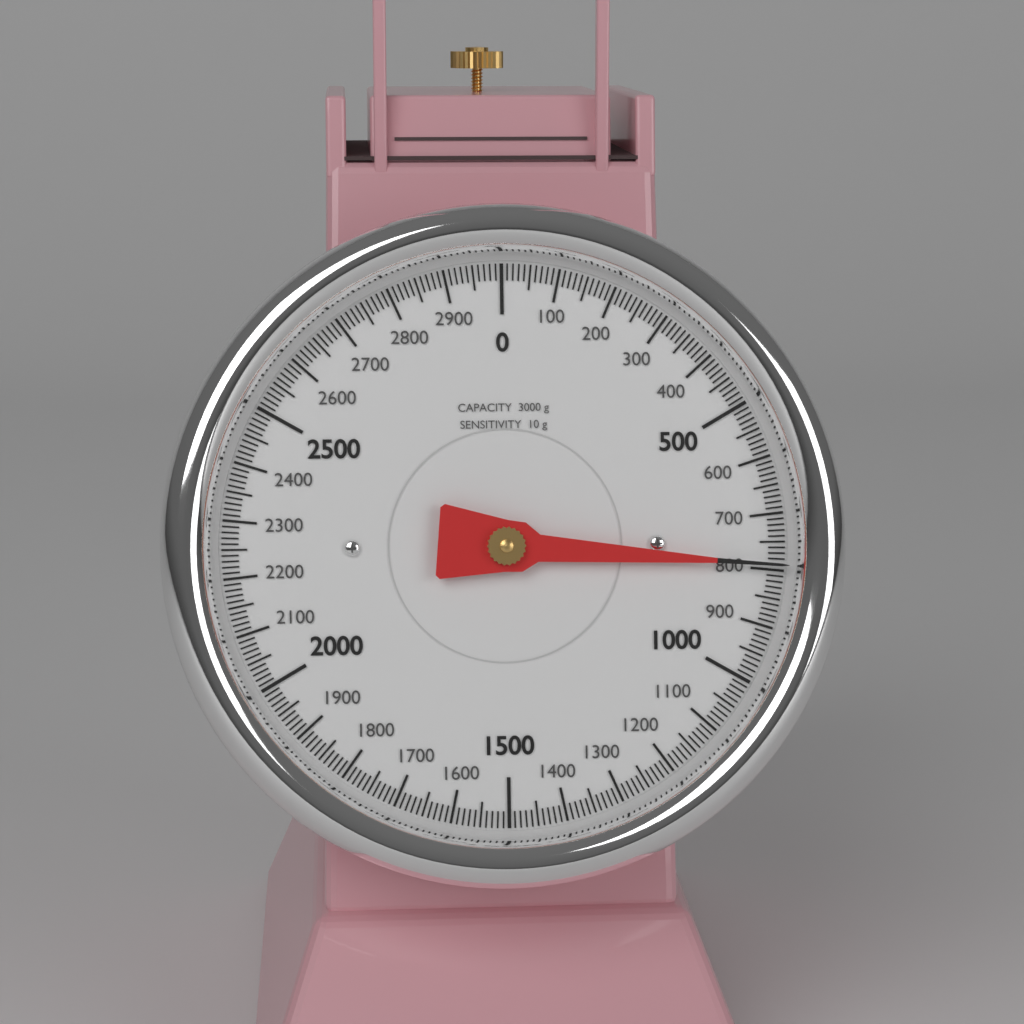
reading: 790 g
